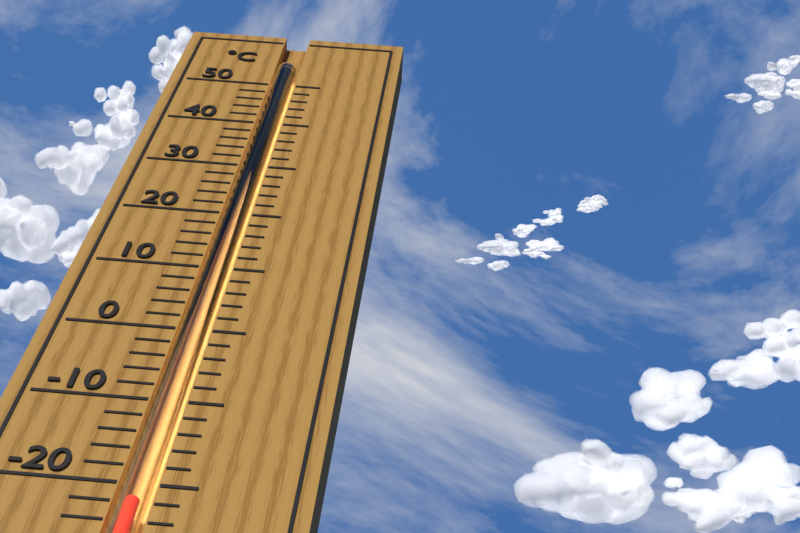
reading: -22 °C
